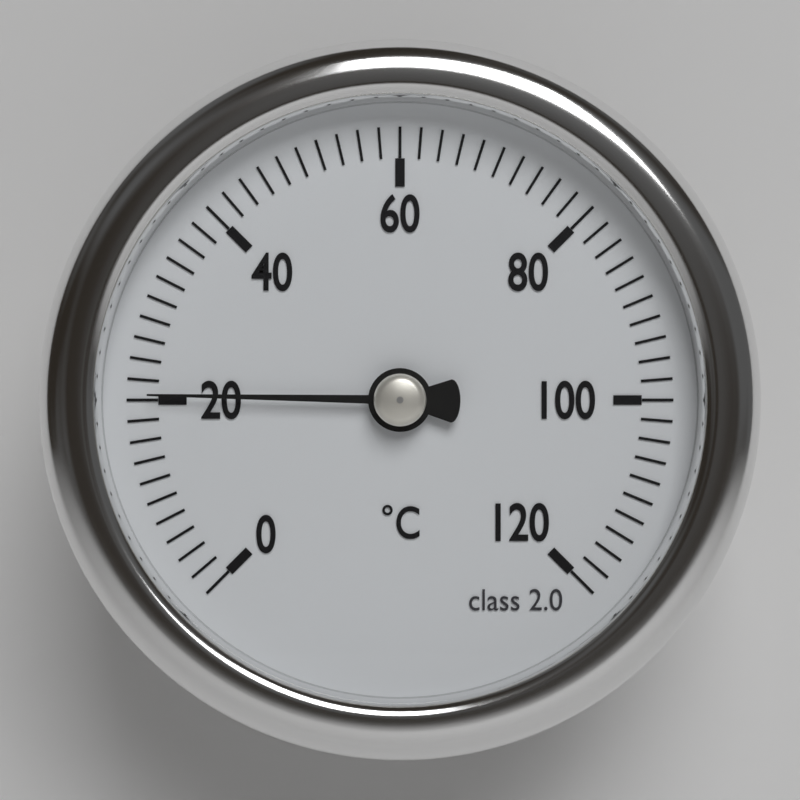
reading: 20.5 °C
